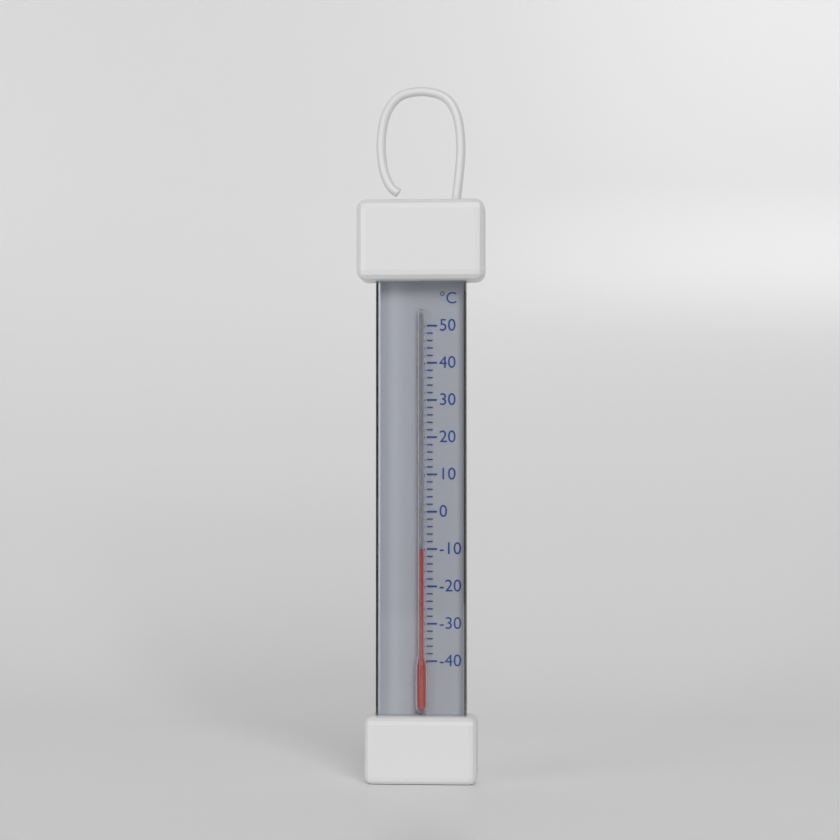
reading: -10 °C
